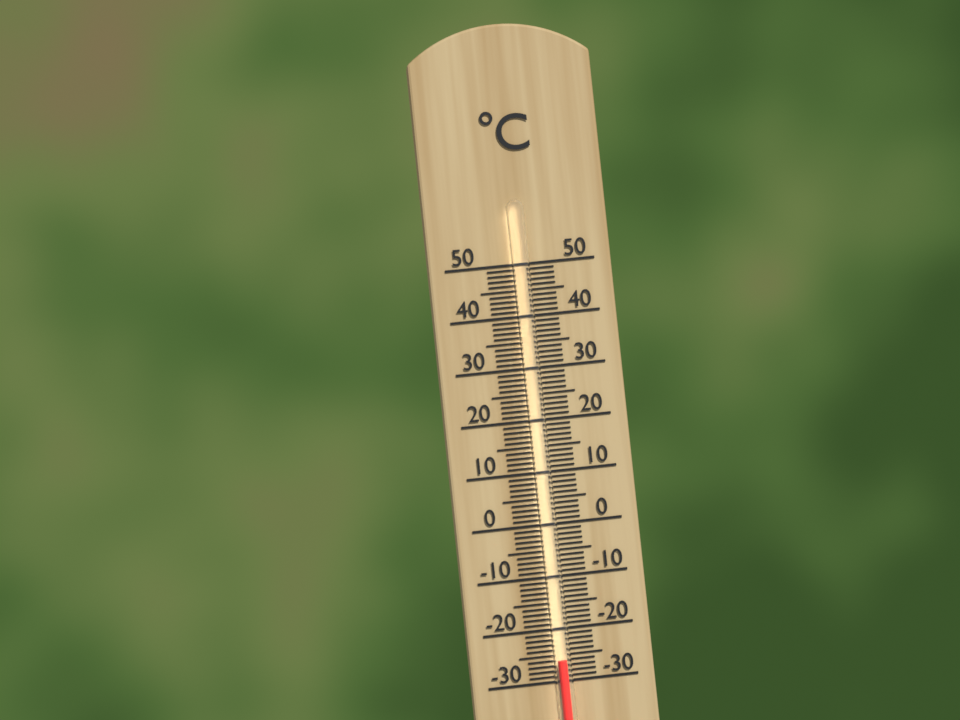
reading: -26 °C
